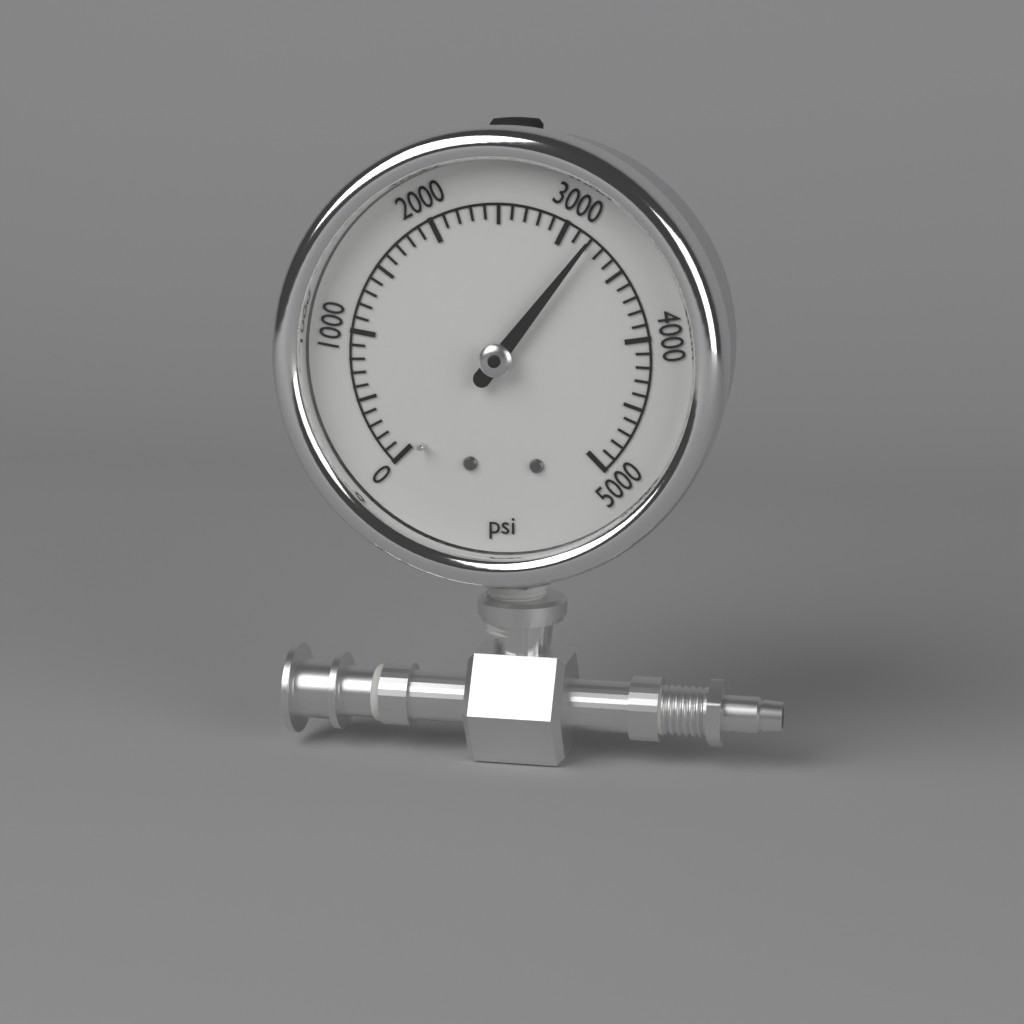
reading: 3200 psi
